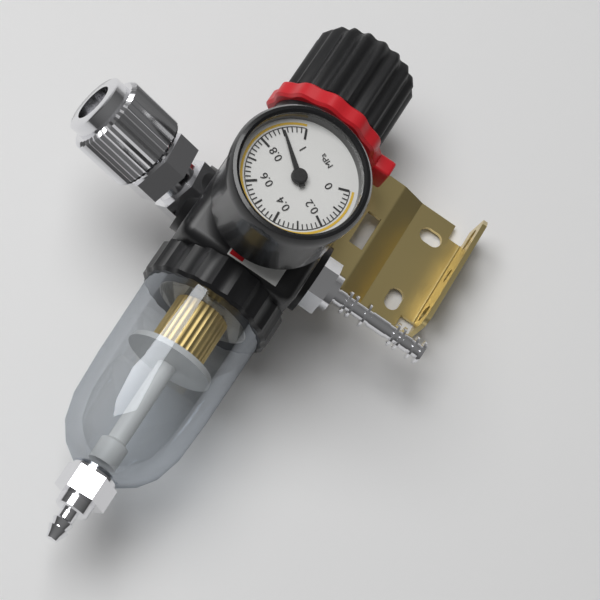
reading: 0.90 MPa
